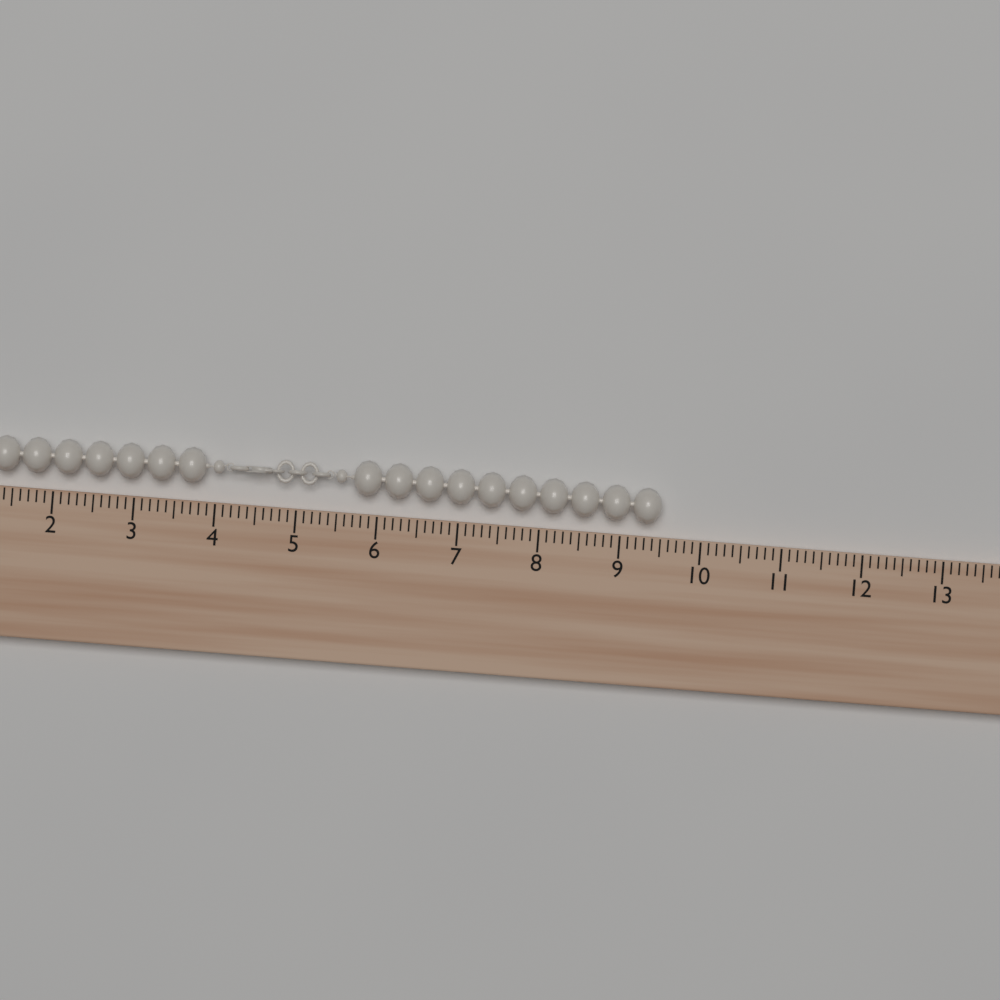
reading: 9.5 (no unit)
